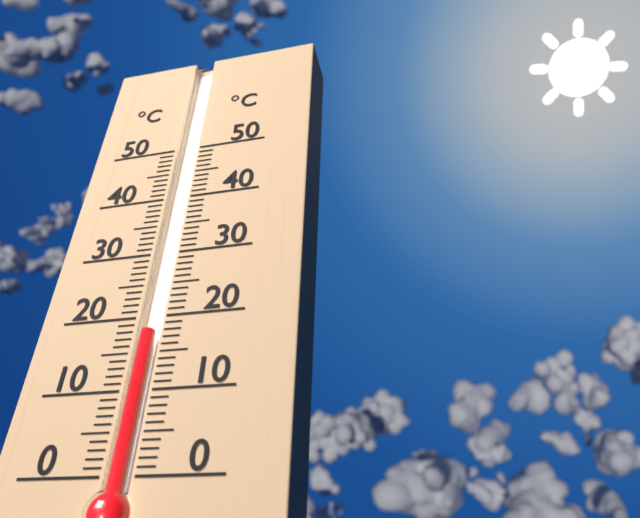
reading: 18 °C
